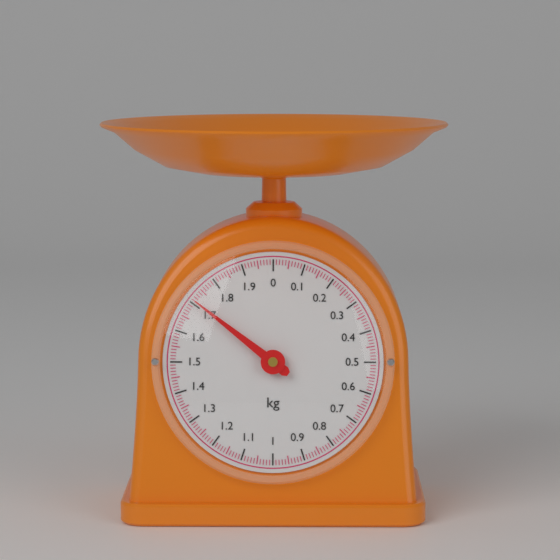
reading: 1.71 kg
